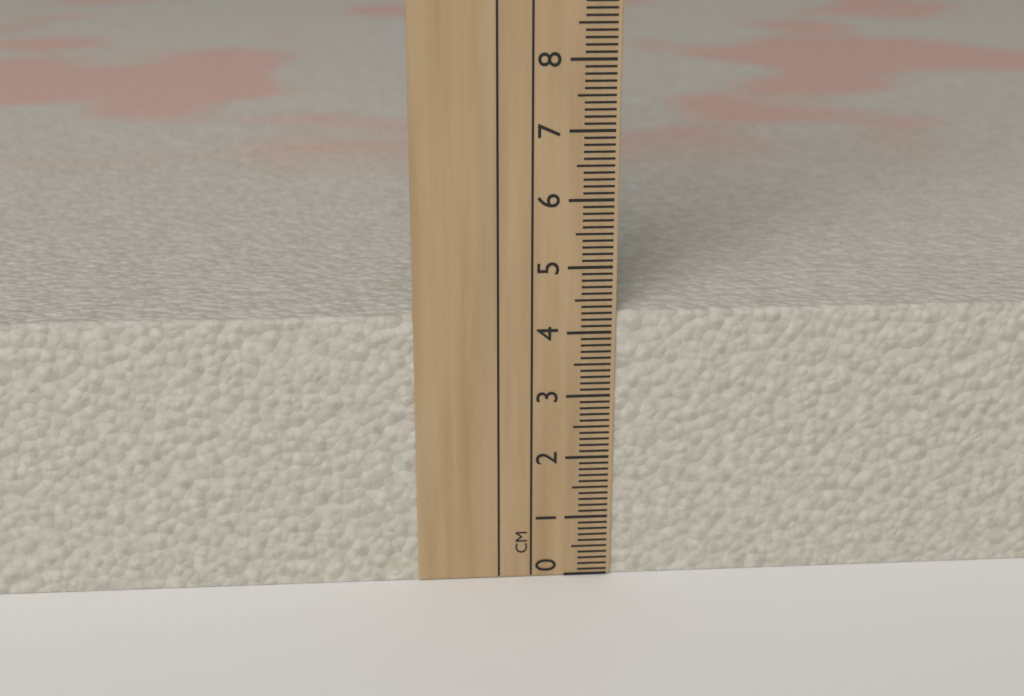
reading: 4.3 cm
